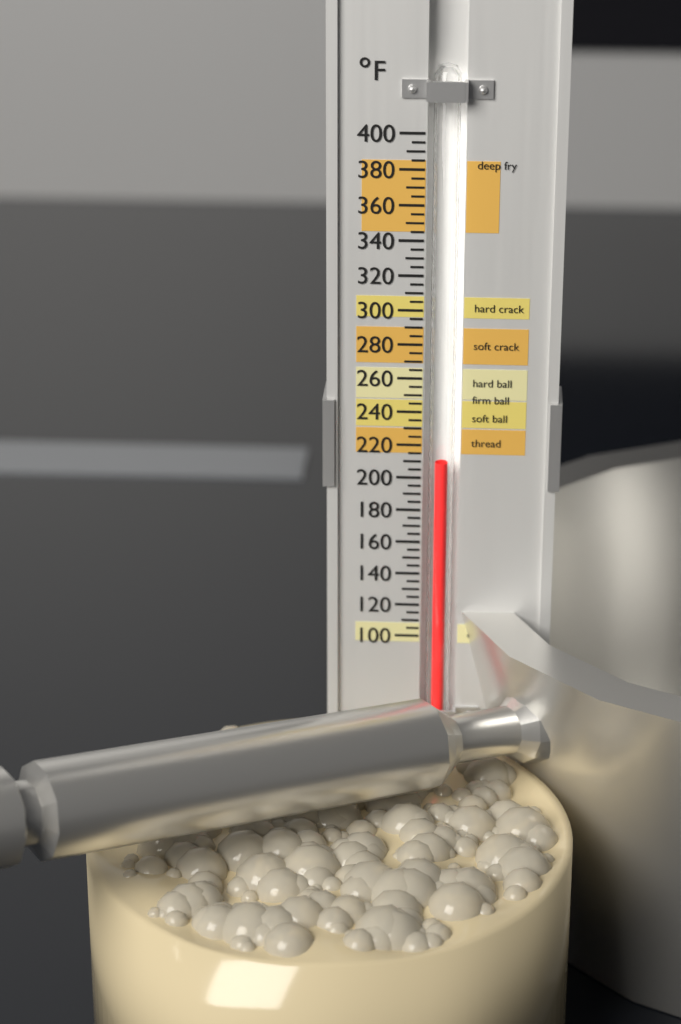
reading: 210 °F
